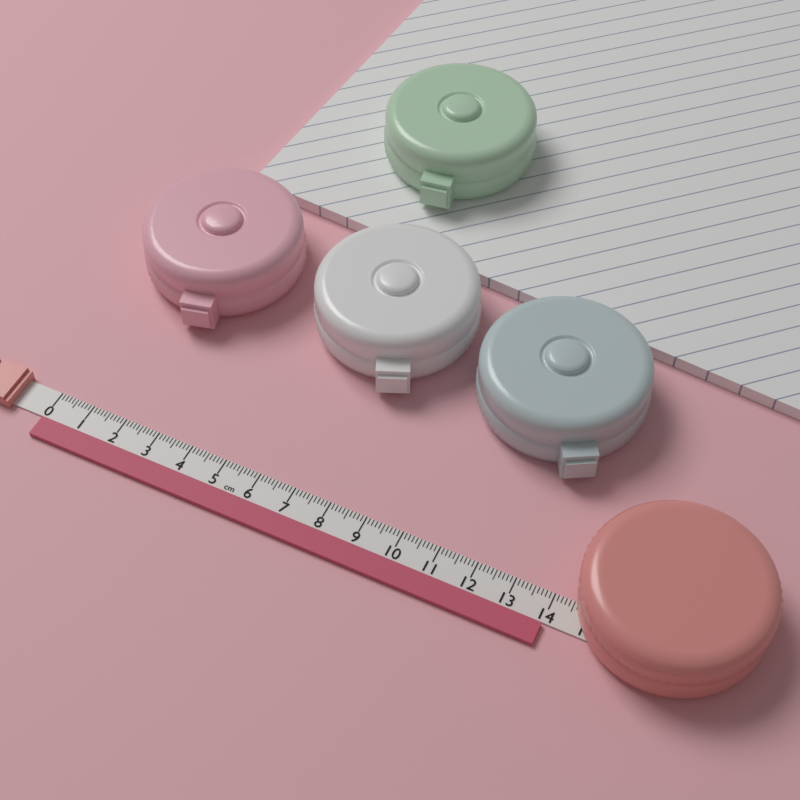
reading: 14.0 cm
